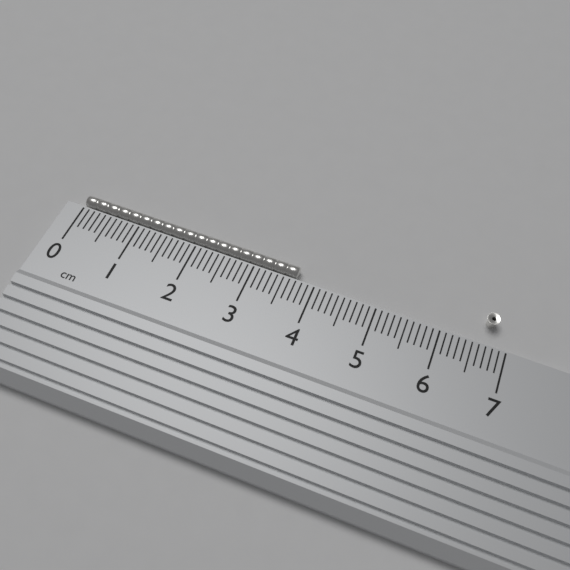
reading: 3.7 cm
